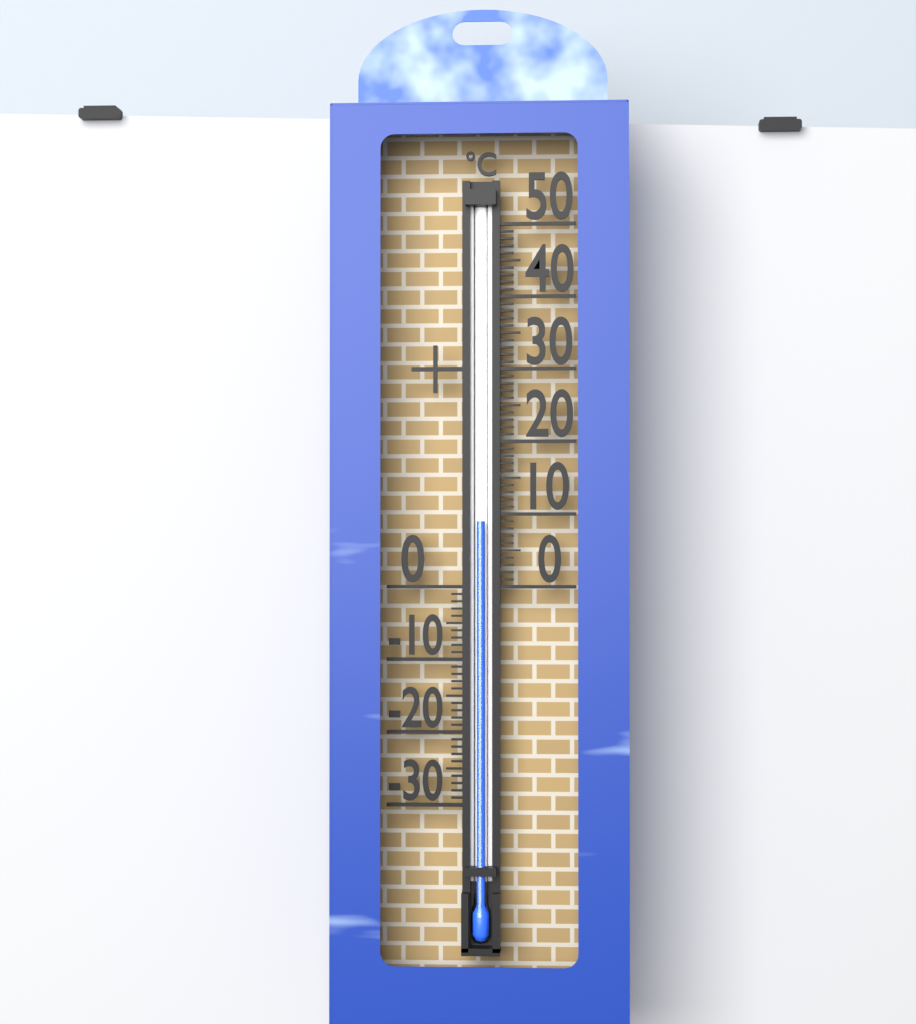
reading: 9 °C
